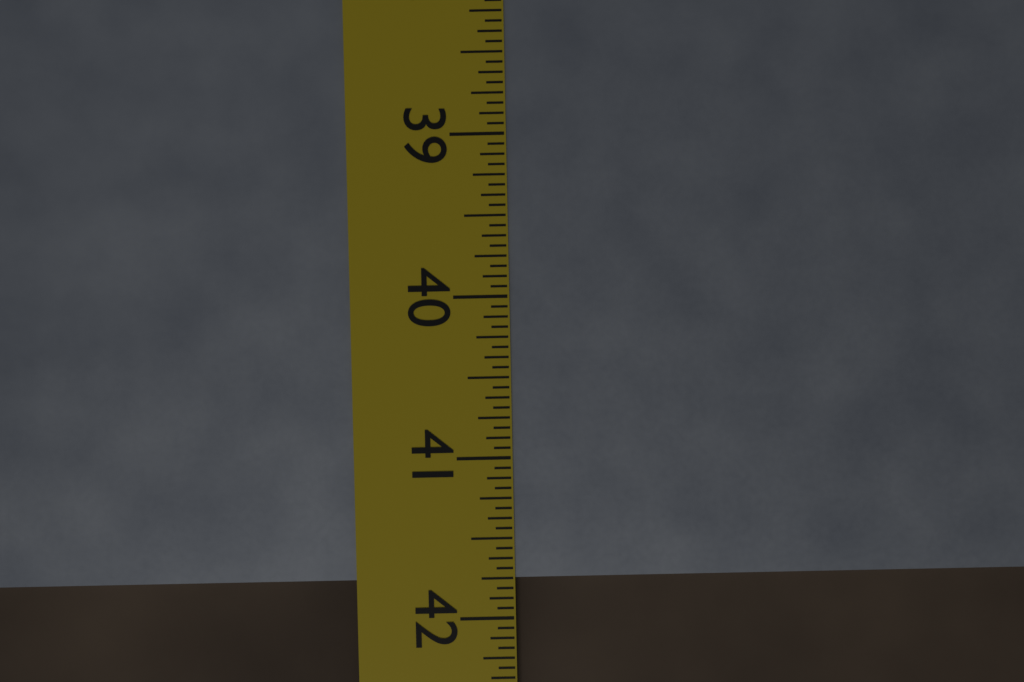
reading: 41.7500 in
